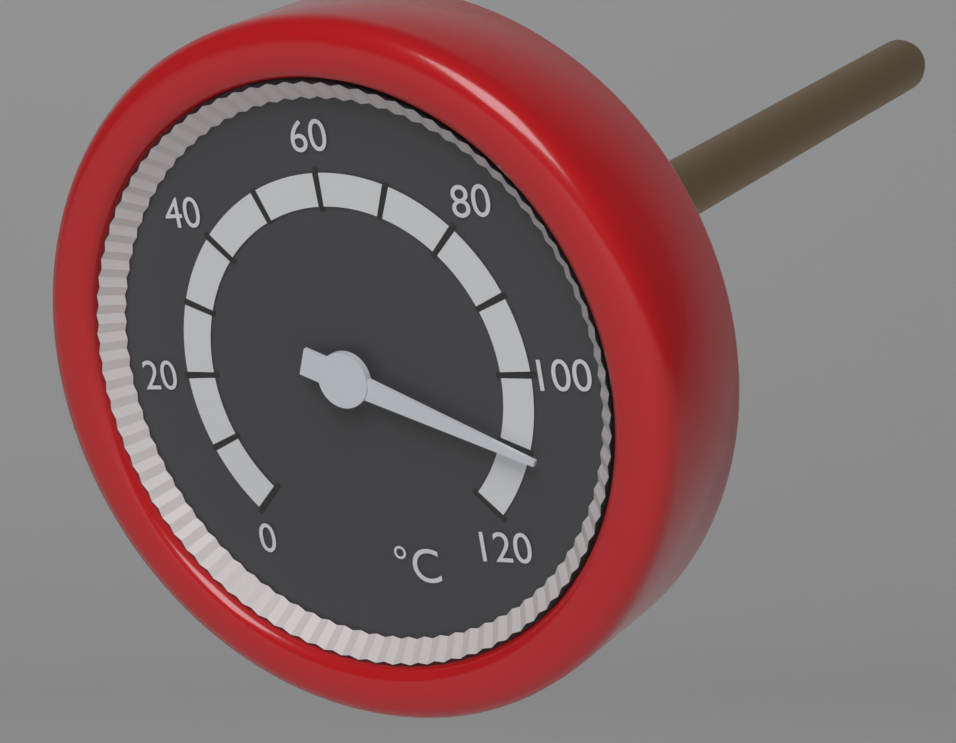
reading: 110 °C
